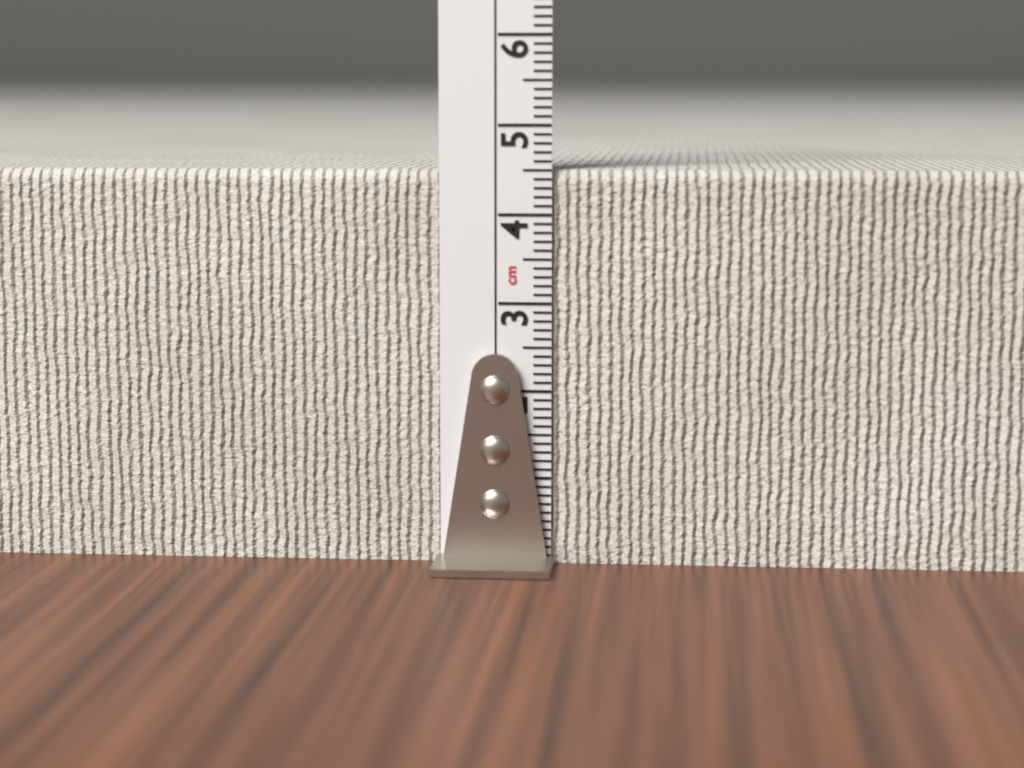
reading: 4.5 cm
